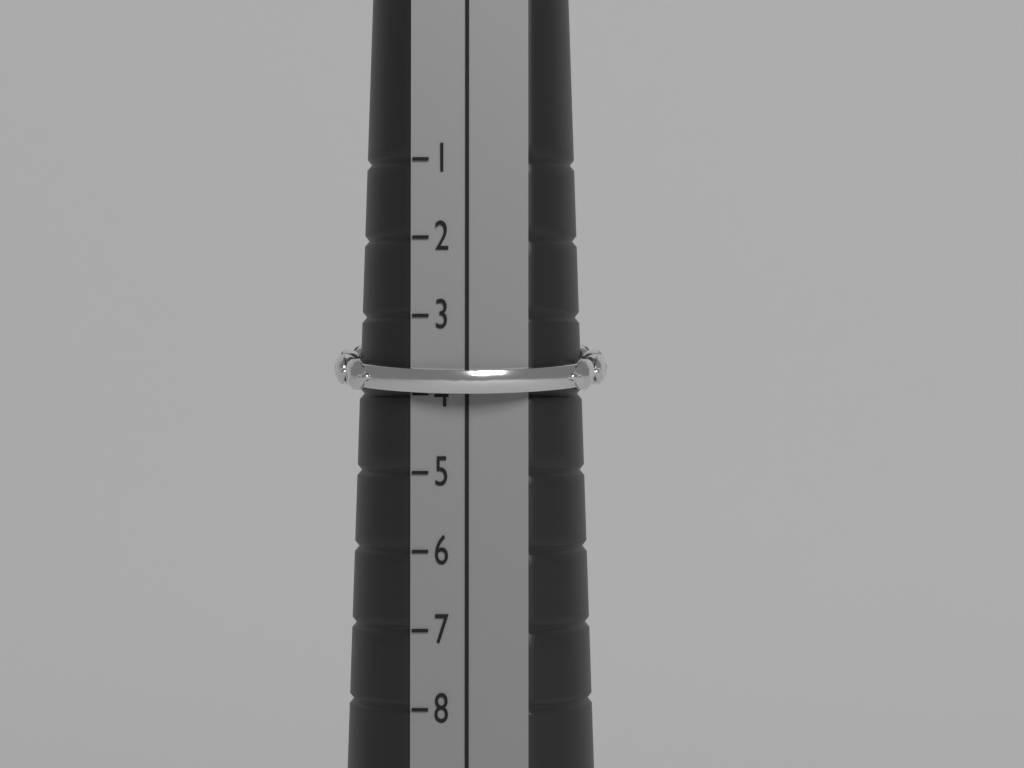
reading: 4 (no unit)
